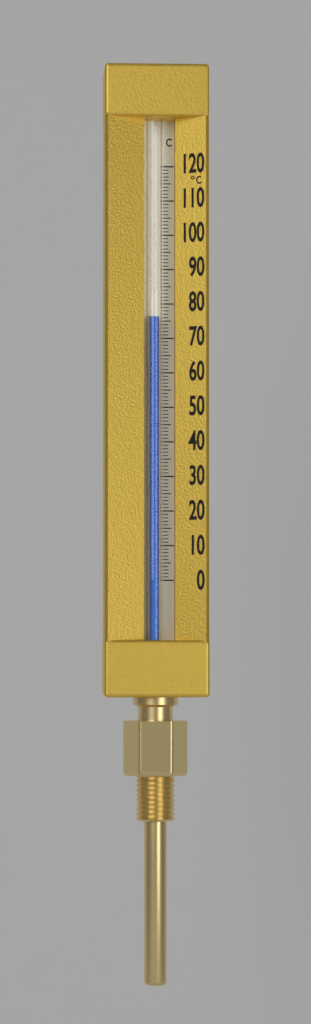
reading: 76 °C
